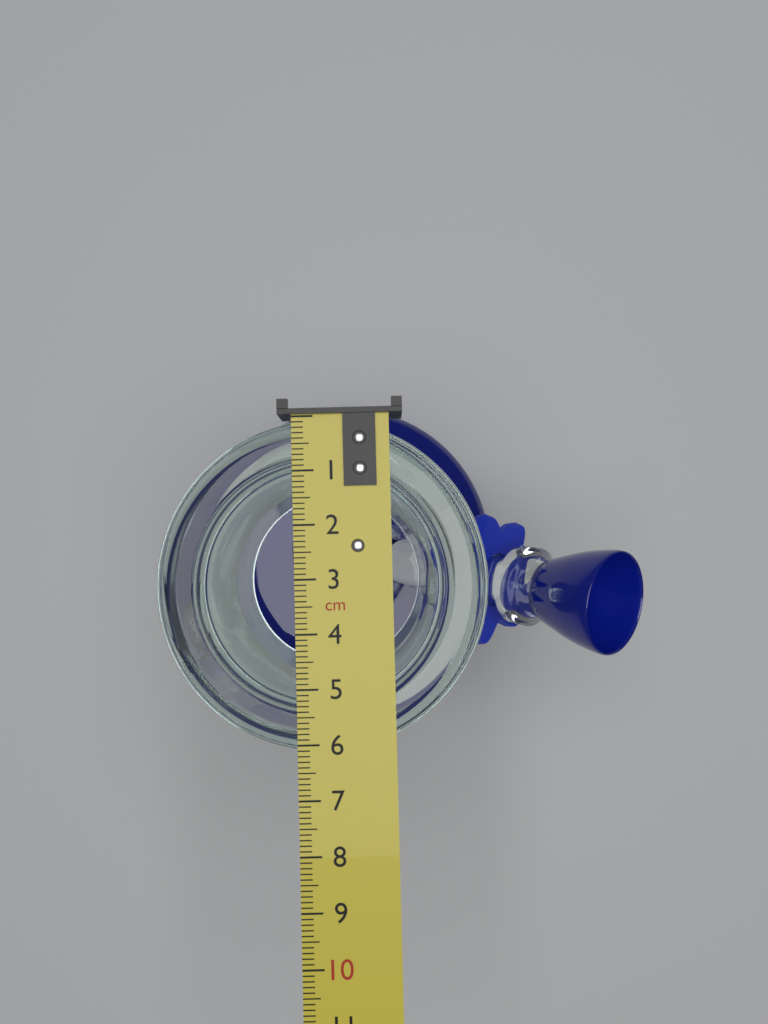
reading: 6.2 cm
